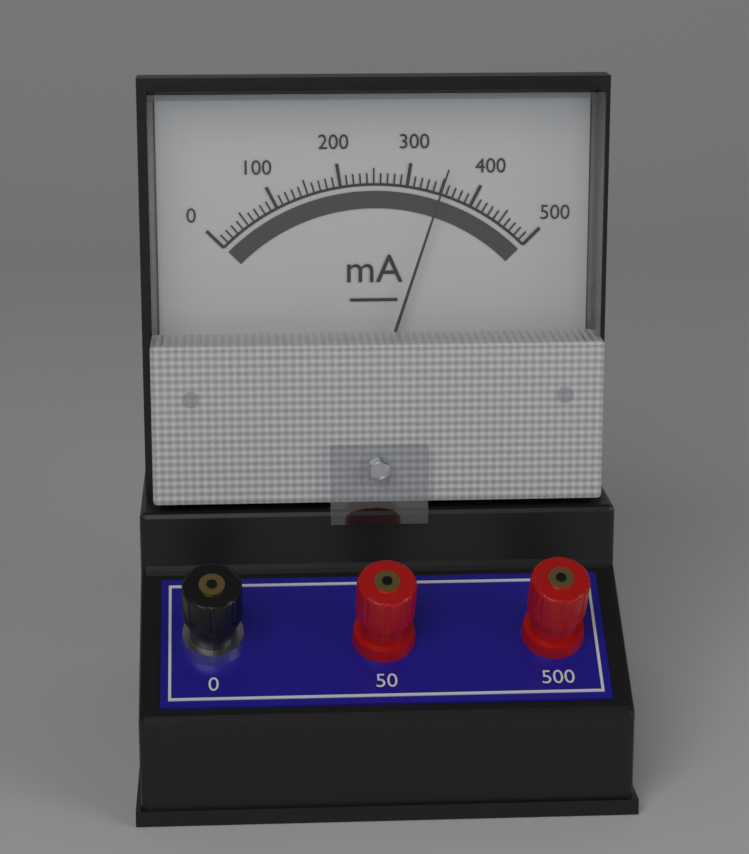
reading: 350 mA
